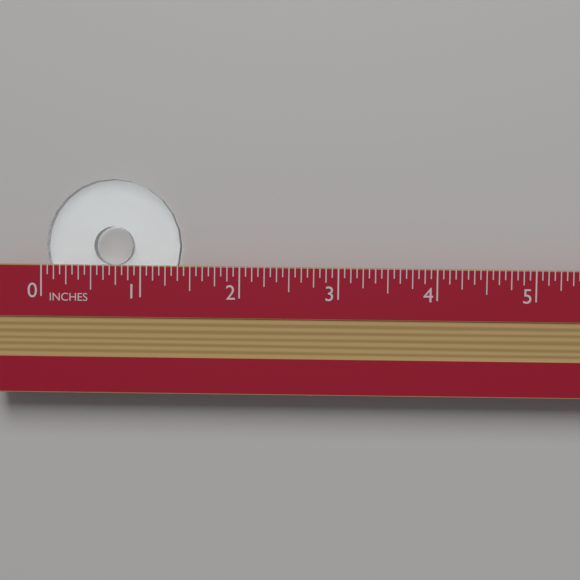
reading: 1.3750 in
